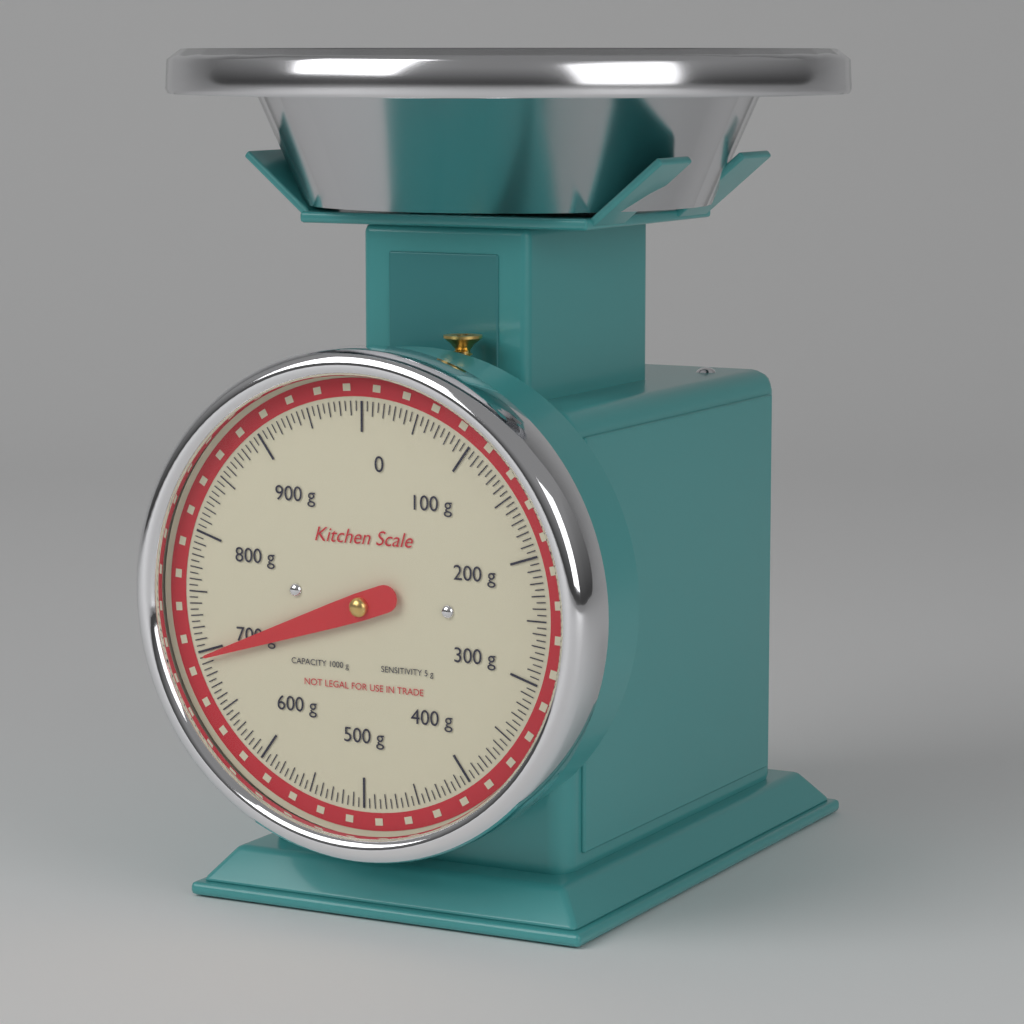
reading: 695 g
